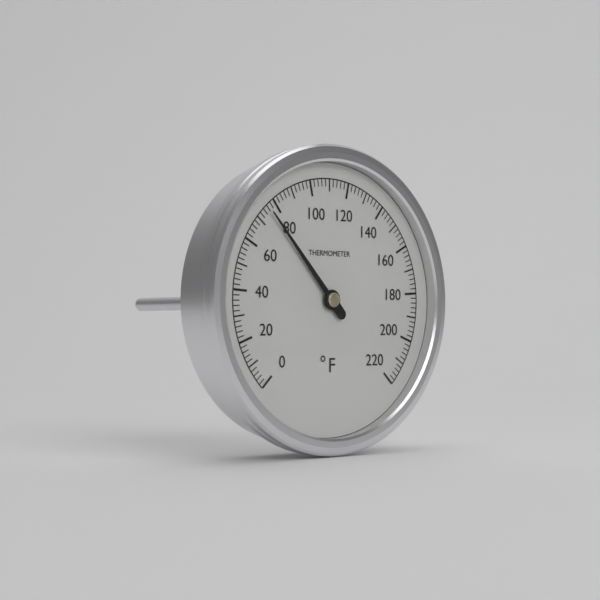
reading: 76 °F
